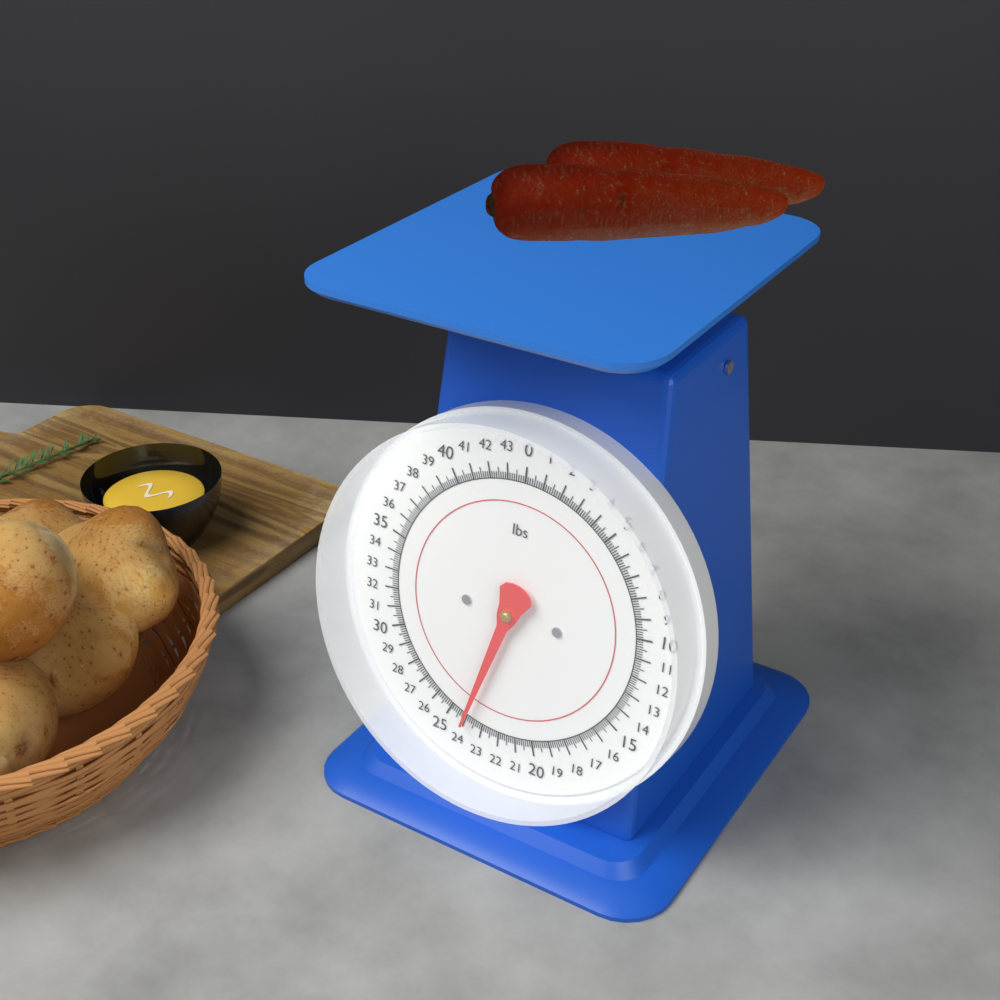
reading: 24.000 lbs
